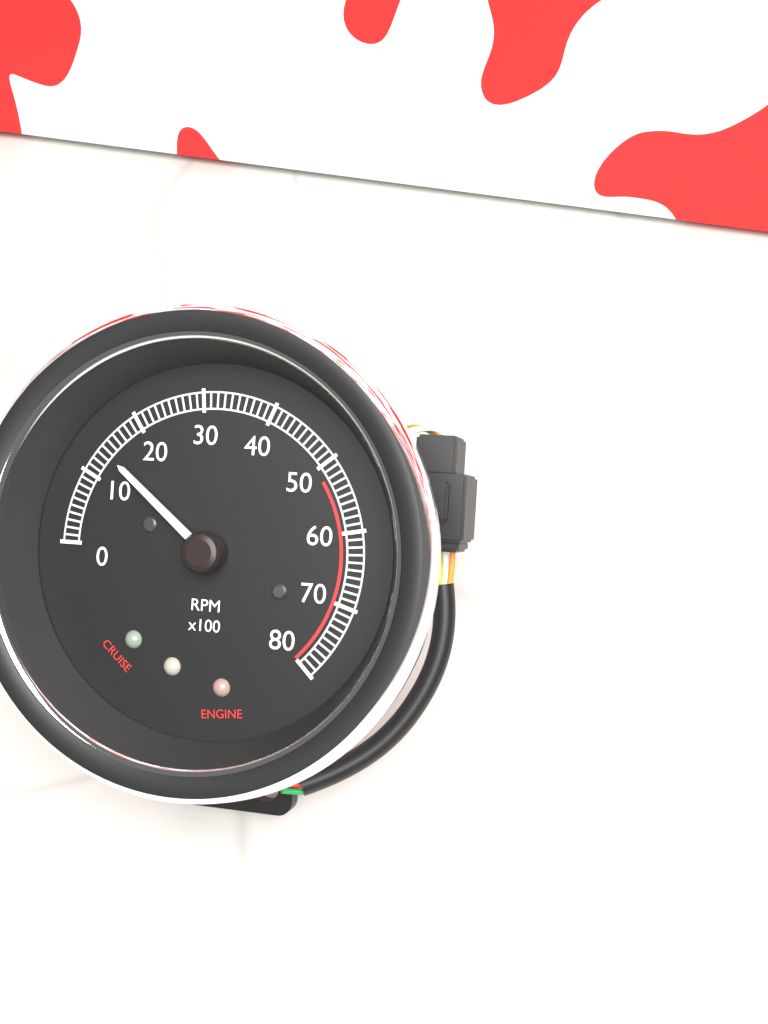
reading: 1400 RPM
